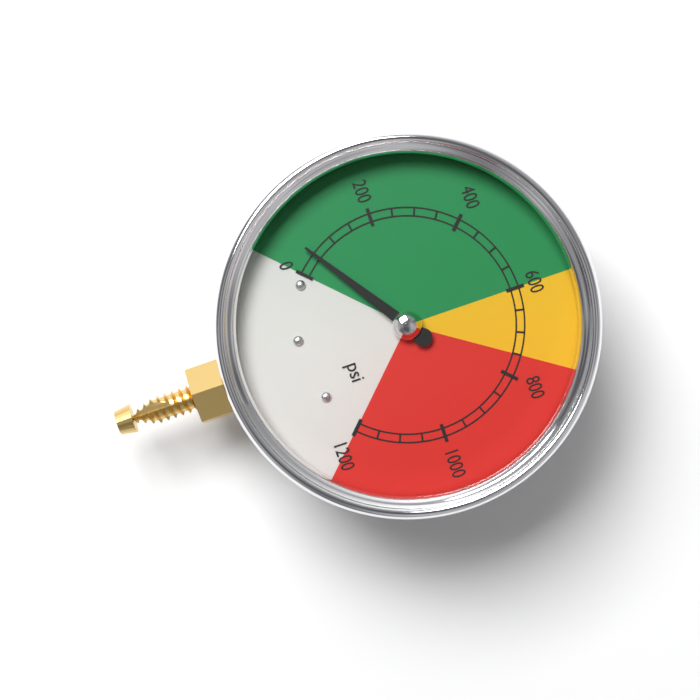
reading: 50 psi
